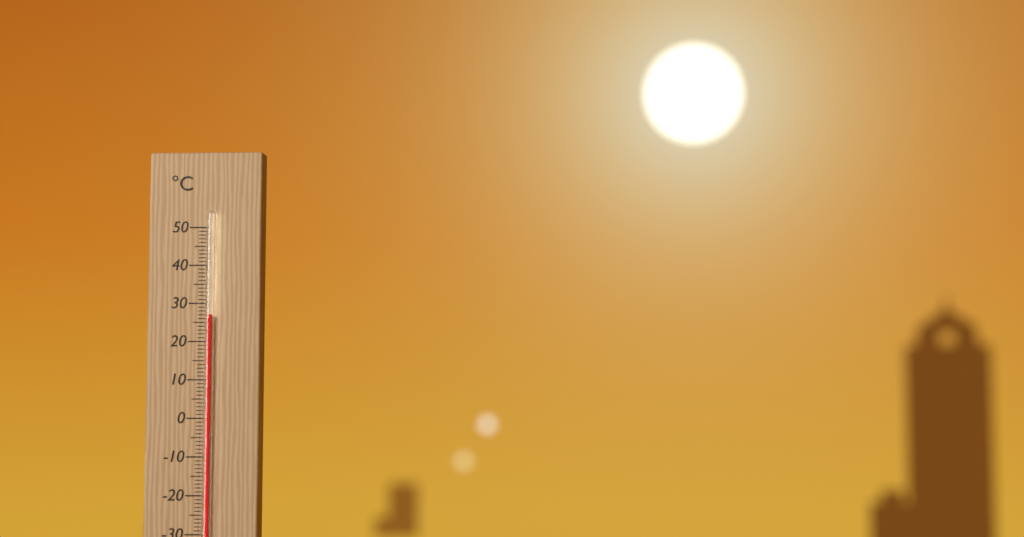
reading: 27 °C
